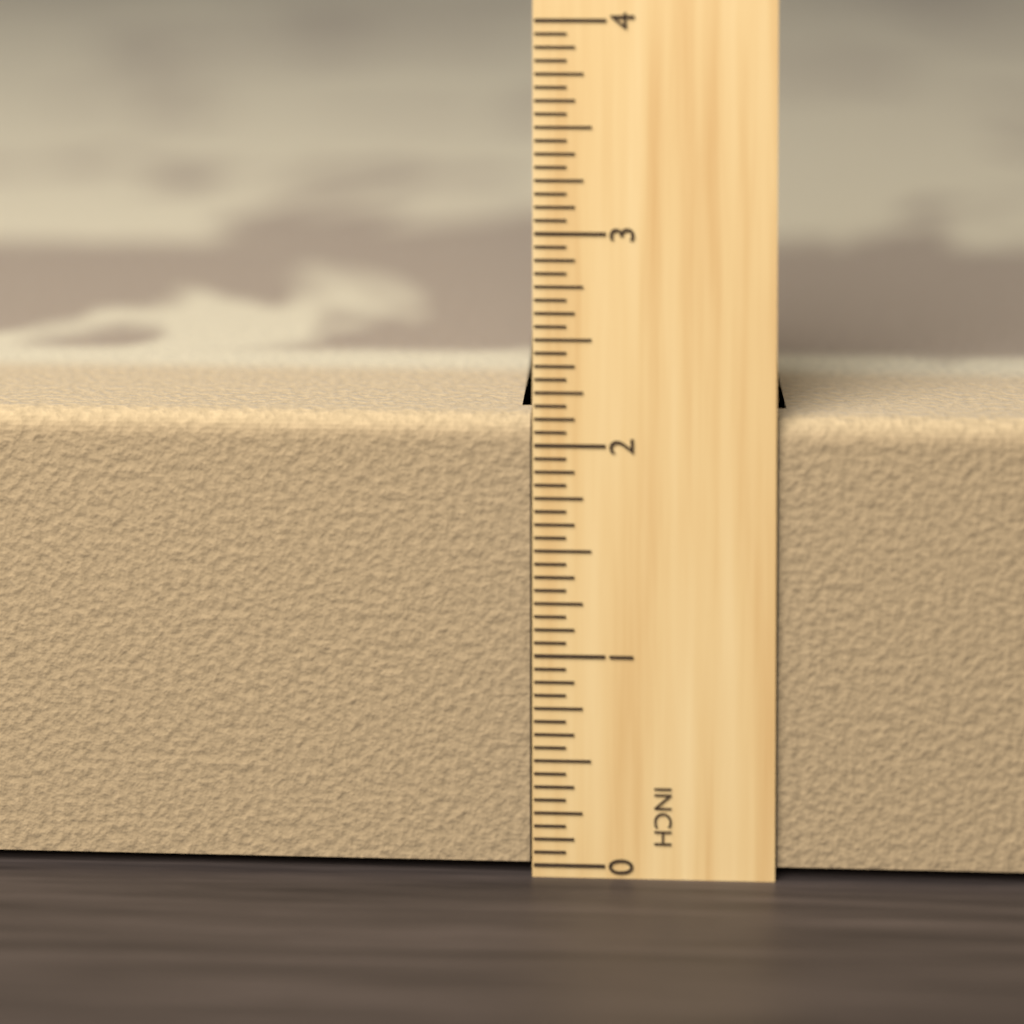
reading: 2.1250 in
